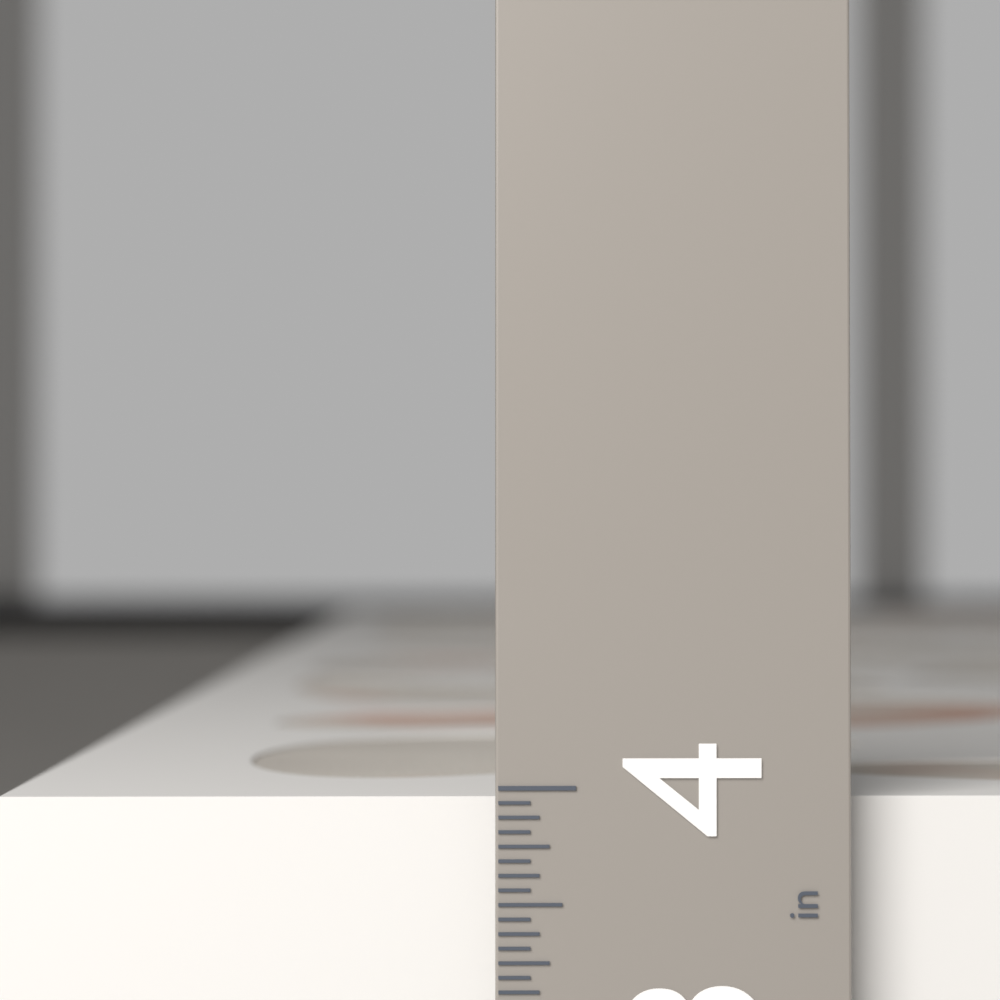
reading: 3.9375 in
